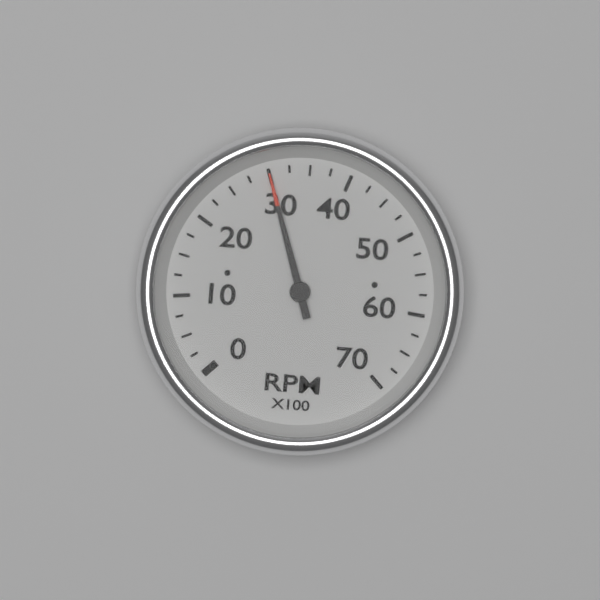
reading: 3000 RPM
